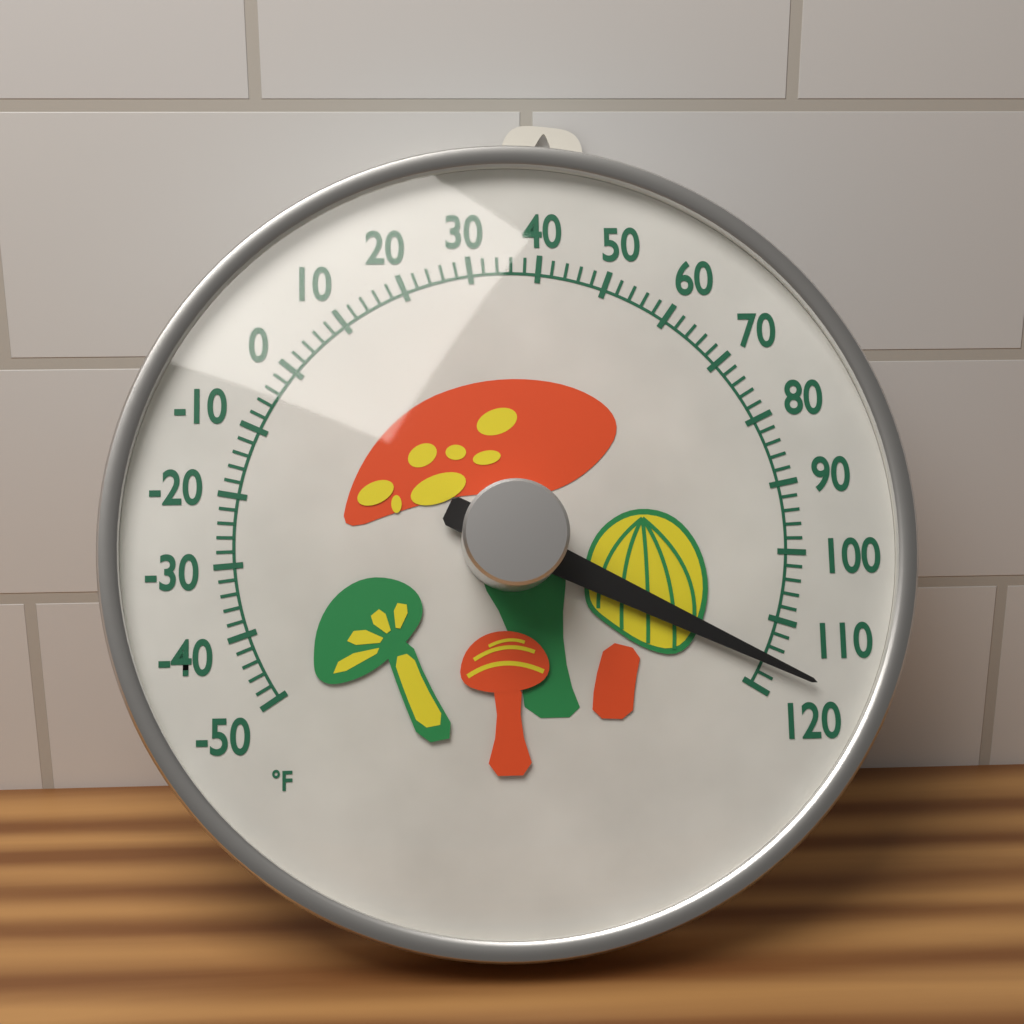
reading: 116 °F
